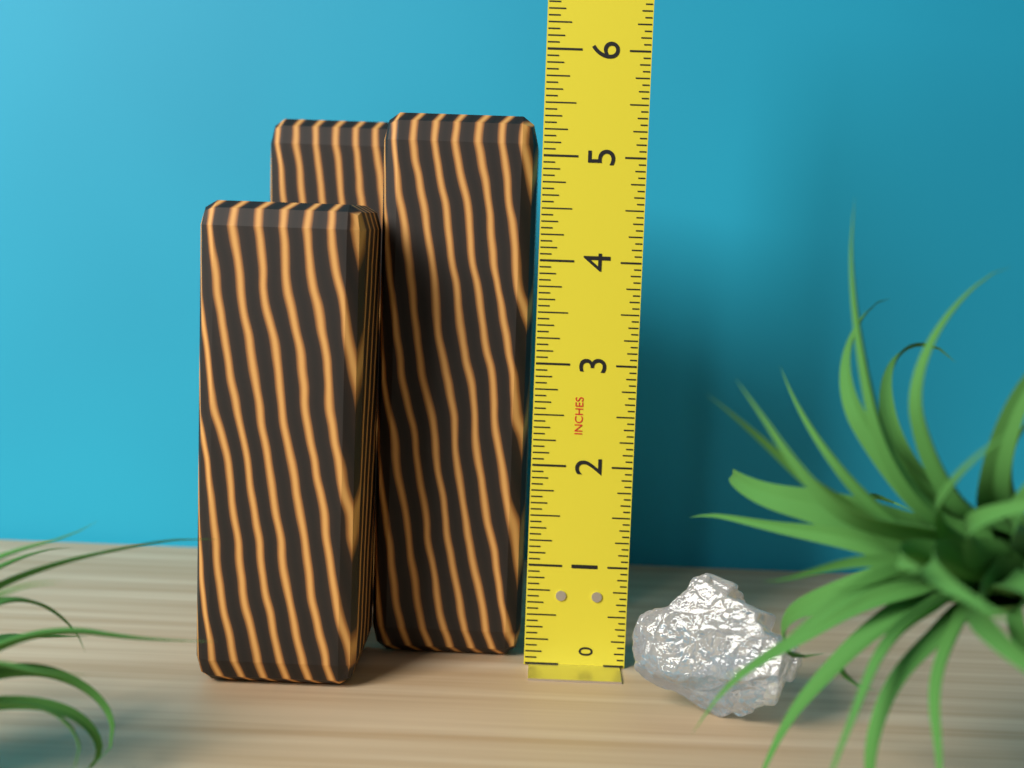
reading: 5.3750 in
